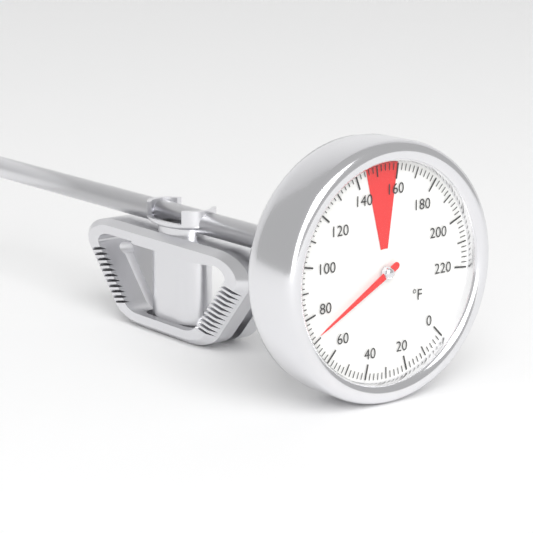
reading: 72 °F
